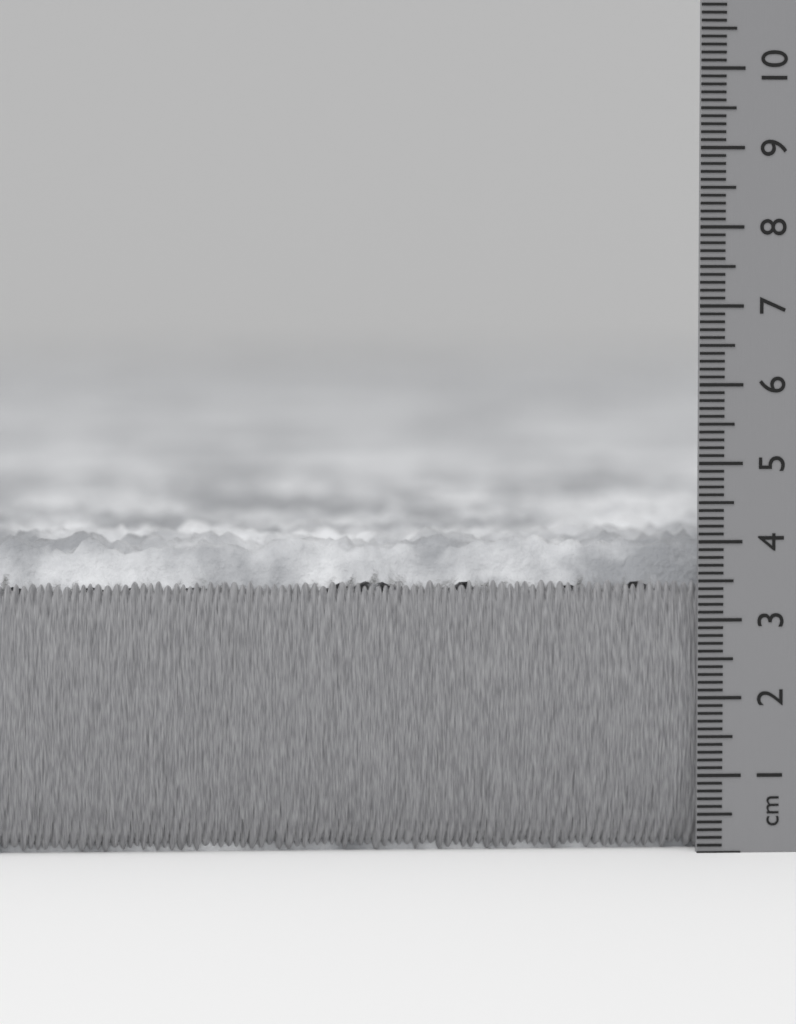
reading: 4.1 cm
